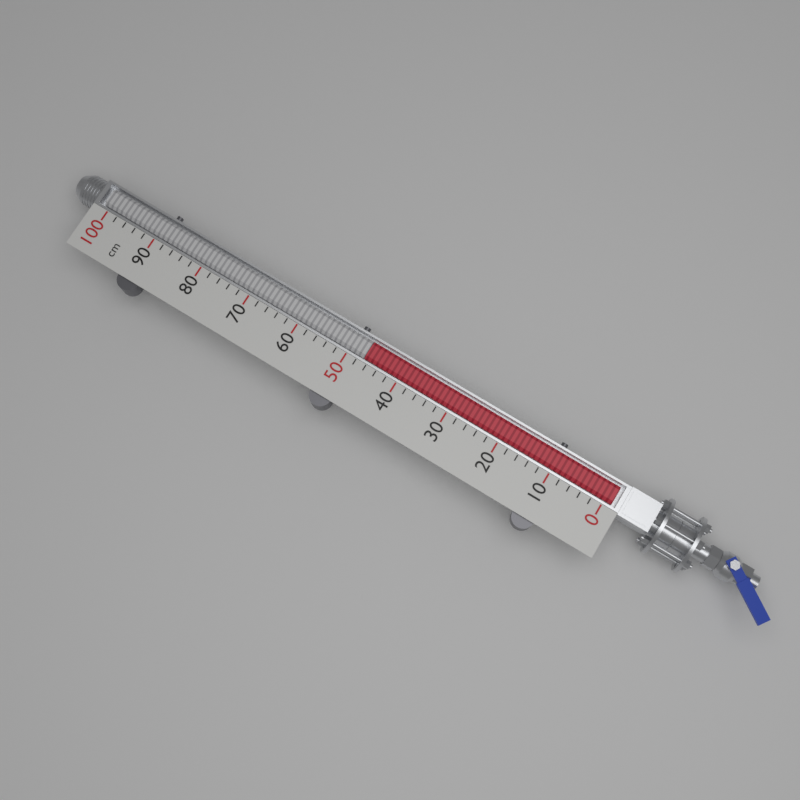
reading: 47 cm
